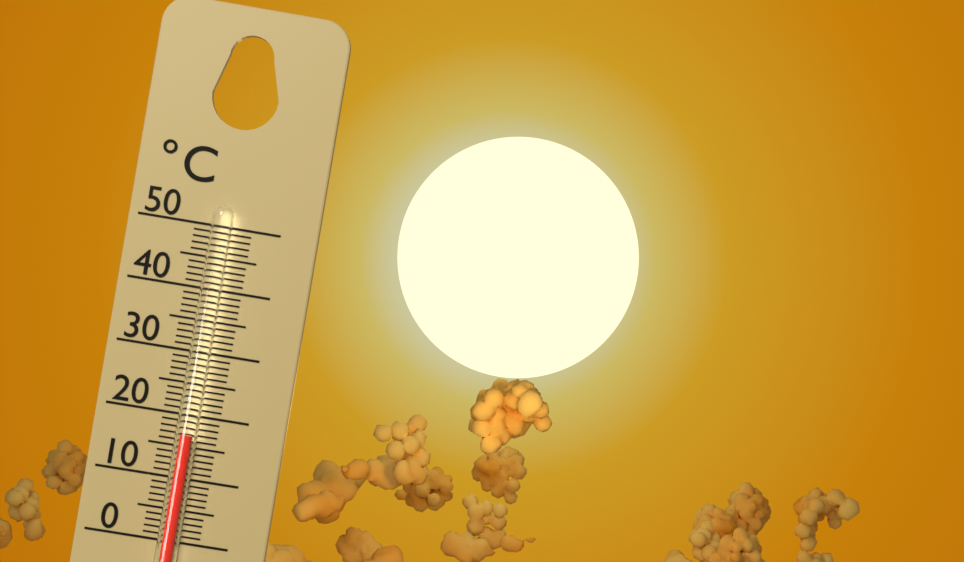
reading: 17 °C
